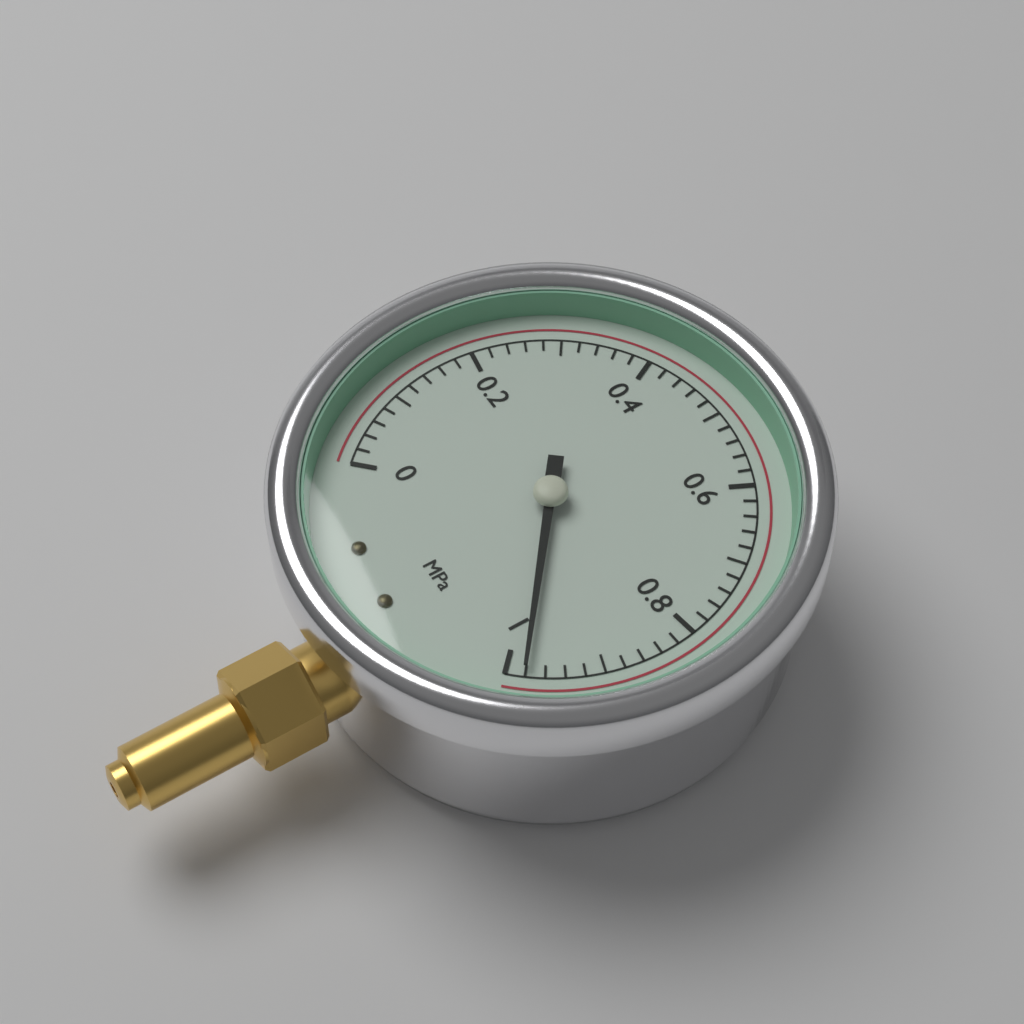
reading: 0.98 MPa
